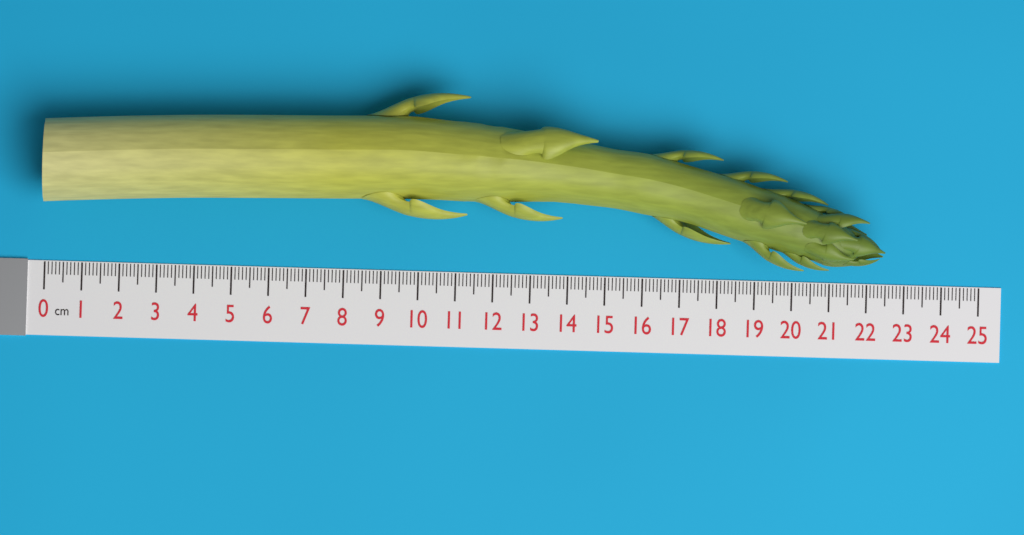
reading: 22.4 cm
